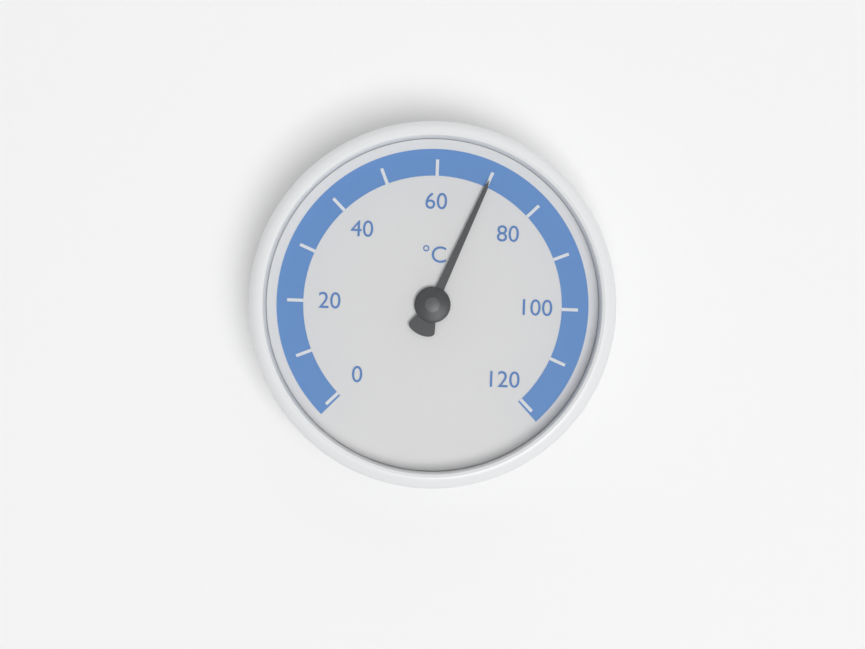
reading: 70 °C
